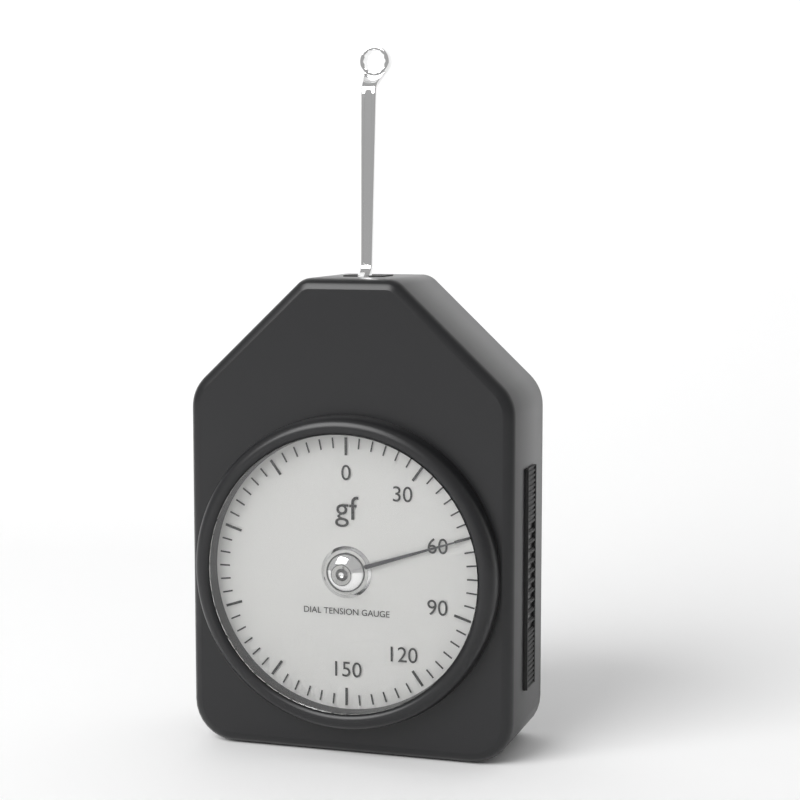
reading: 60 gf
